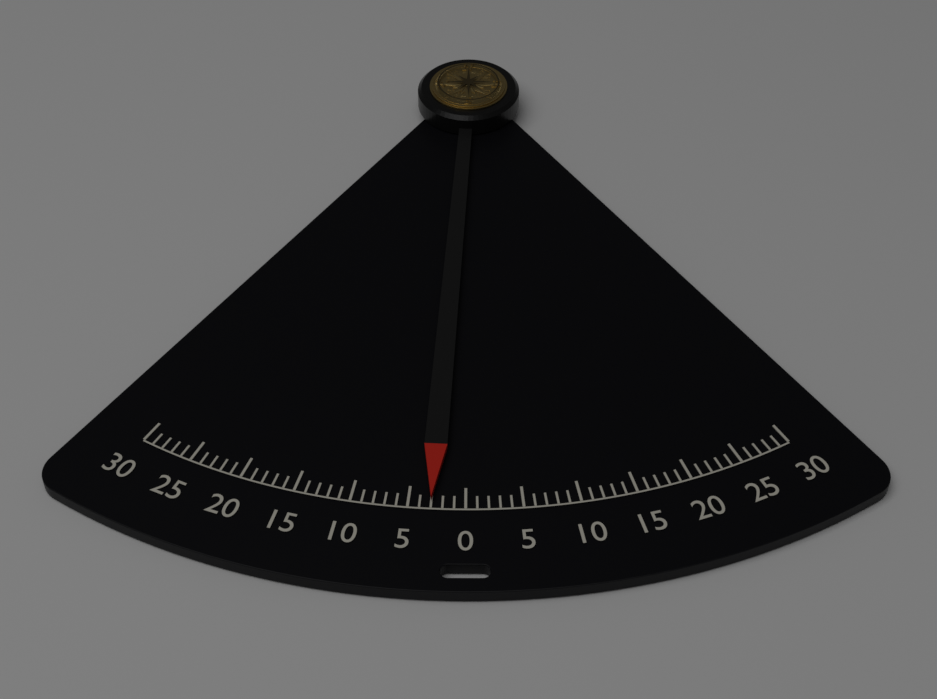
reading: -3 (no unit)
